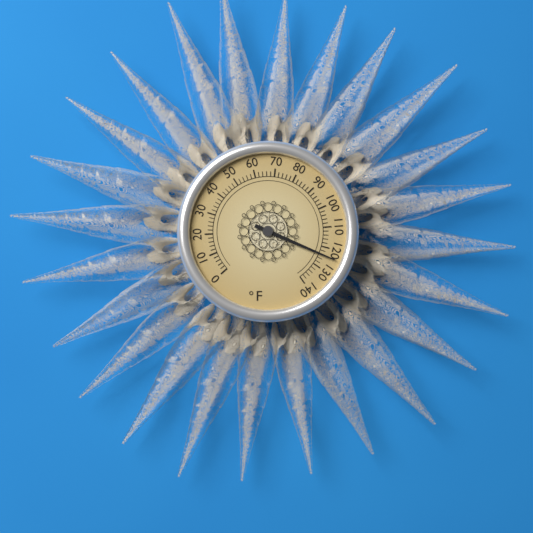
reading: 124 °F
